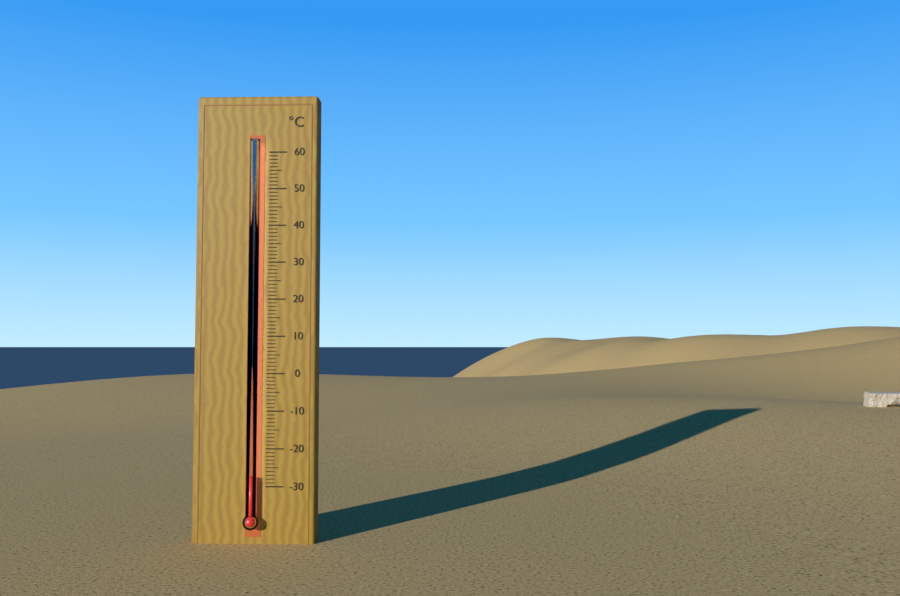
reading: -27 °C
